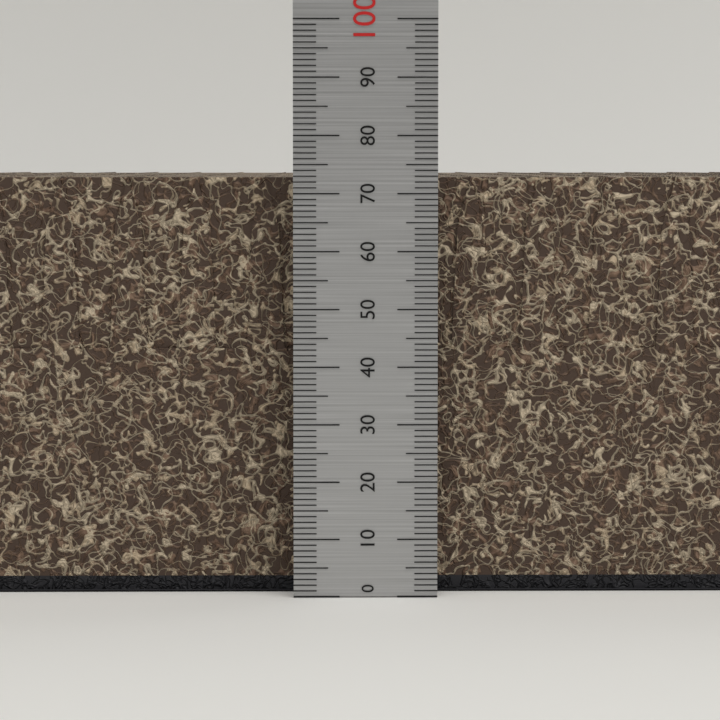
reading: 73 (no unit)
